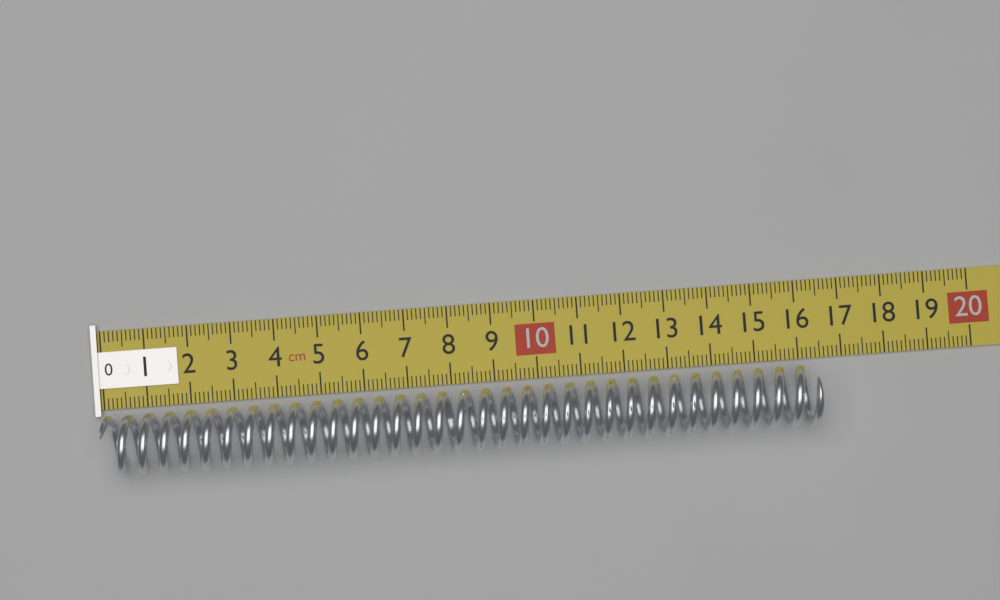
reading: 16.4 cm
